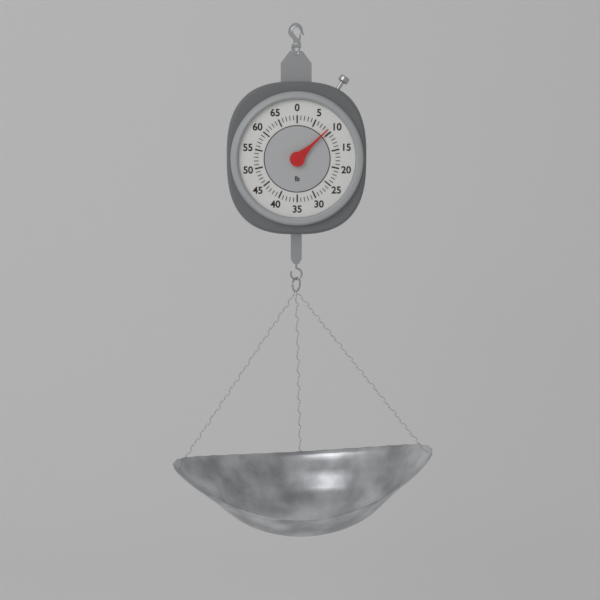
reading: 9 lb
